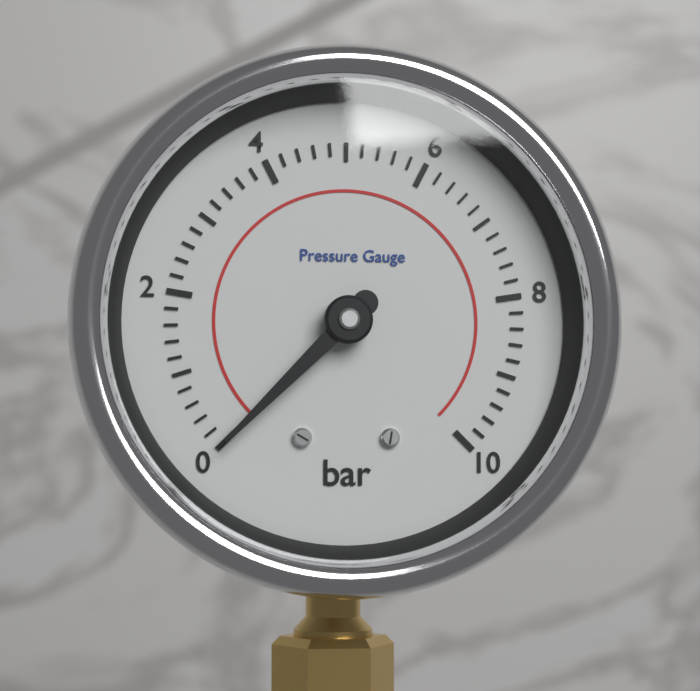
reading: 0.0 bar
